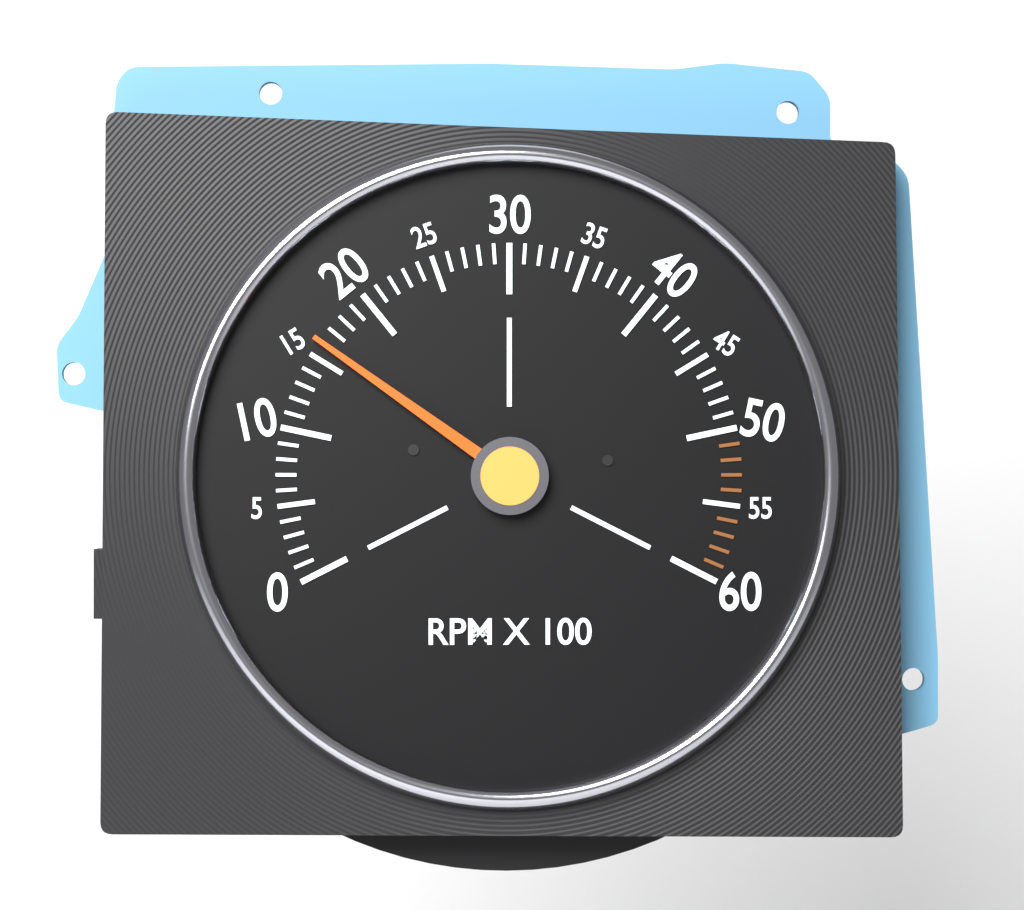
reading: 1600 RPM
